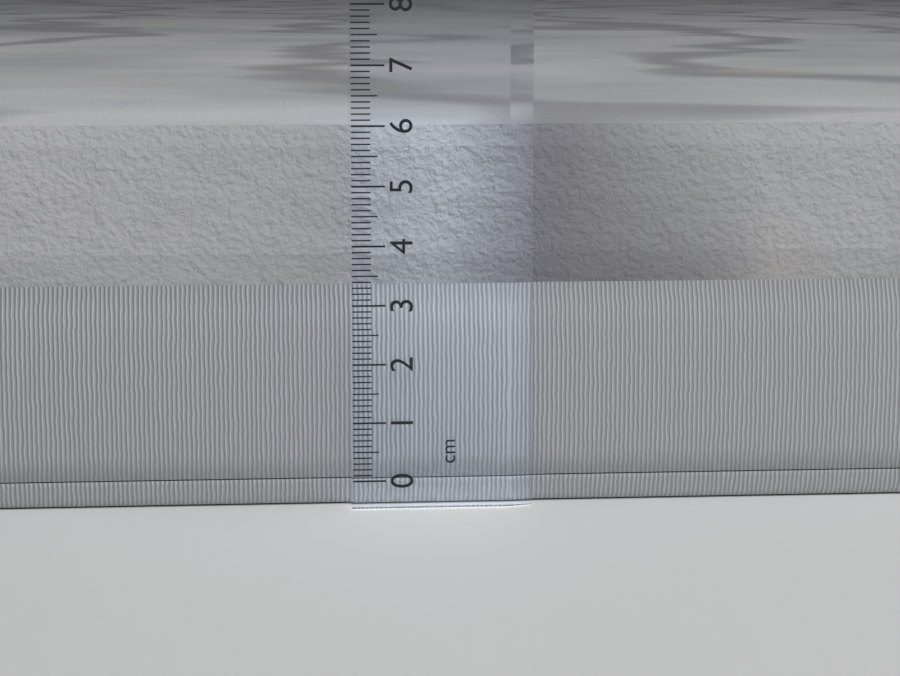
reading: 6.0 cm
